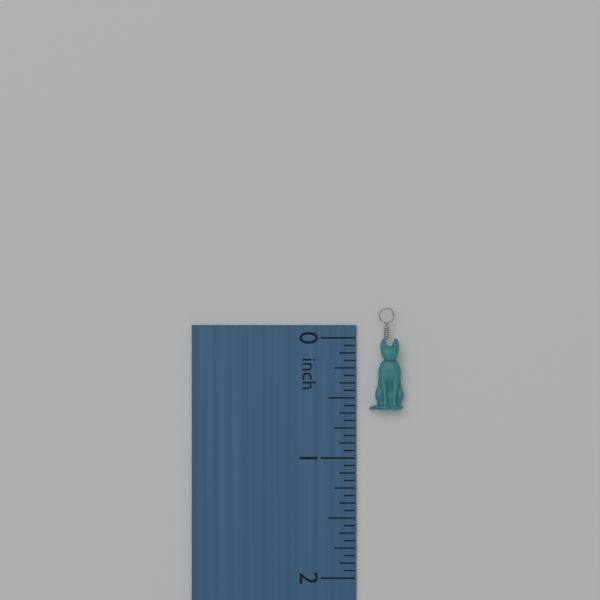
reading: 0.6000 inch
